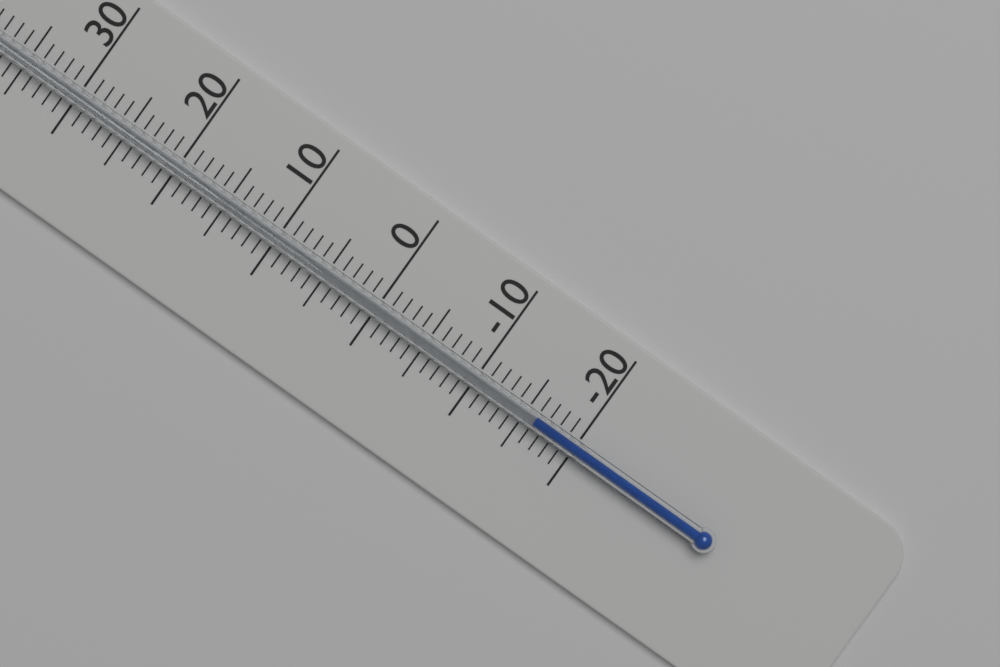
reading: -16 °C
